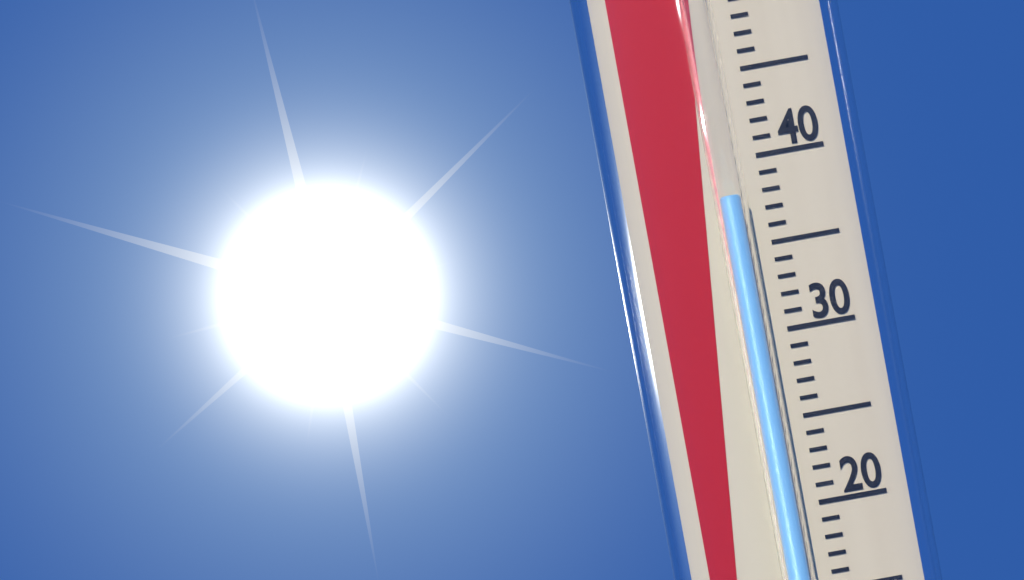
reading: 38 °C
